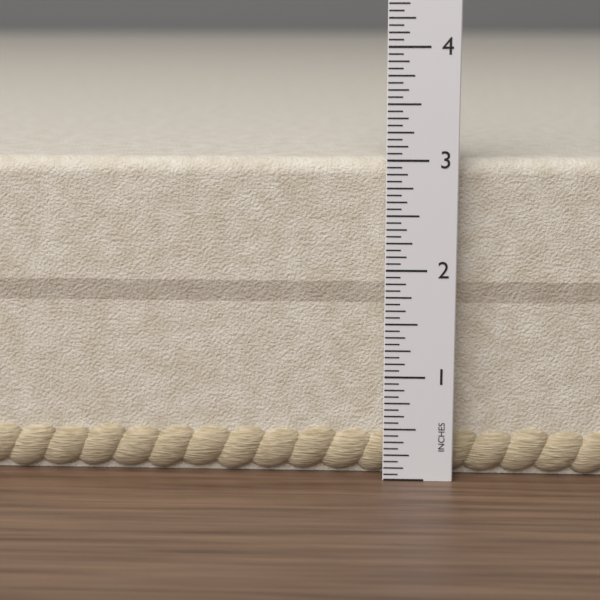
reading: 3.0000 in
